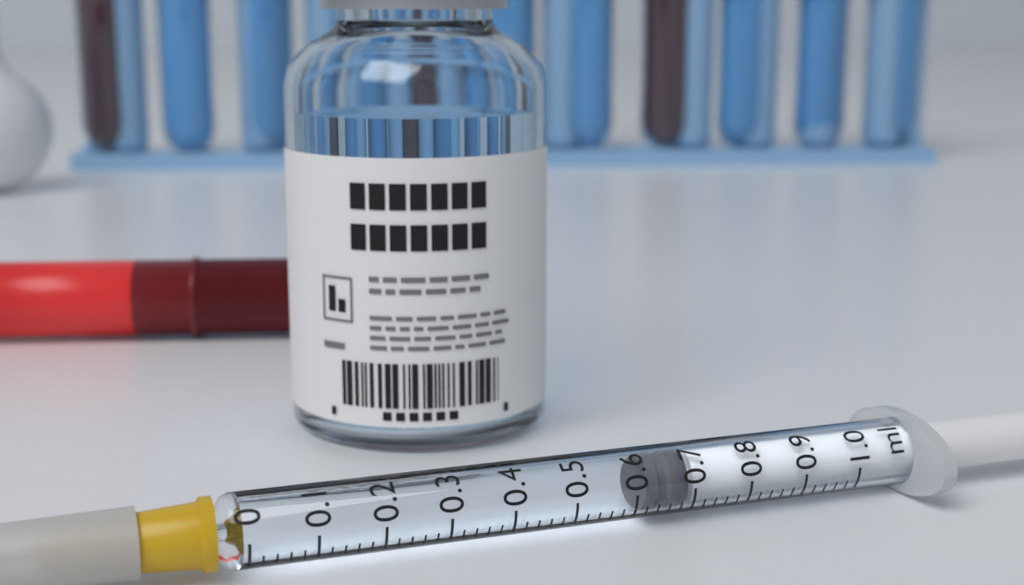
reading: 0.62 ml
